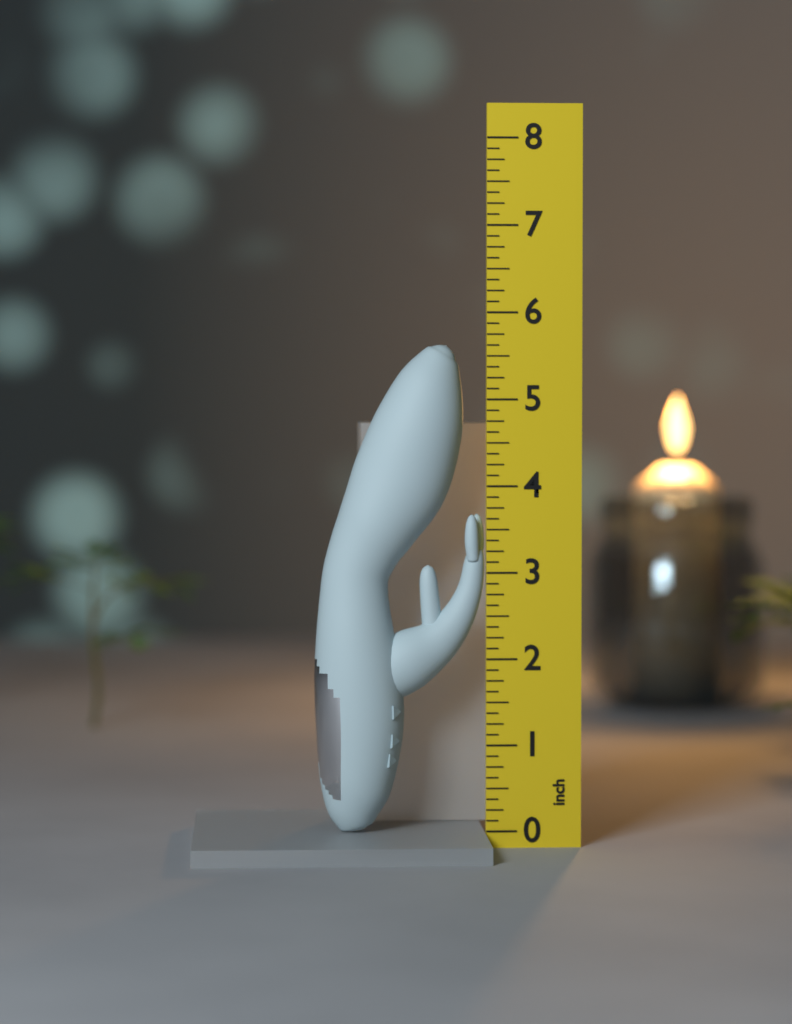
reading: 5.625 inch
